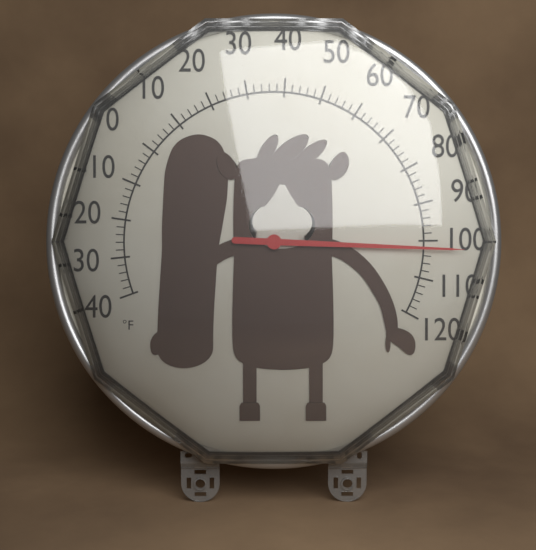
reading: 102 °F
